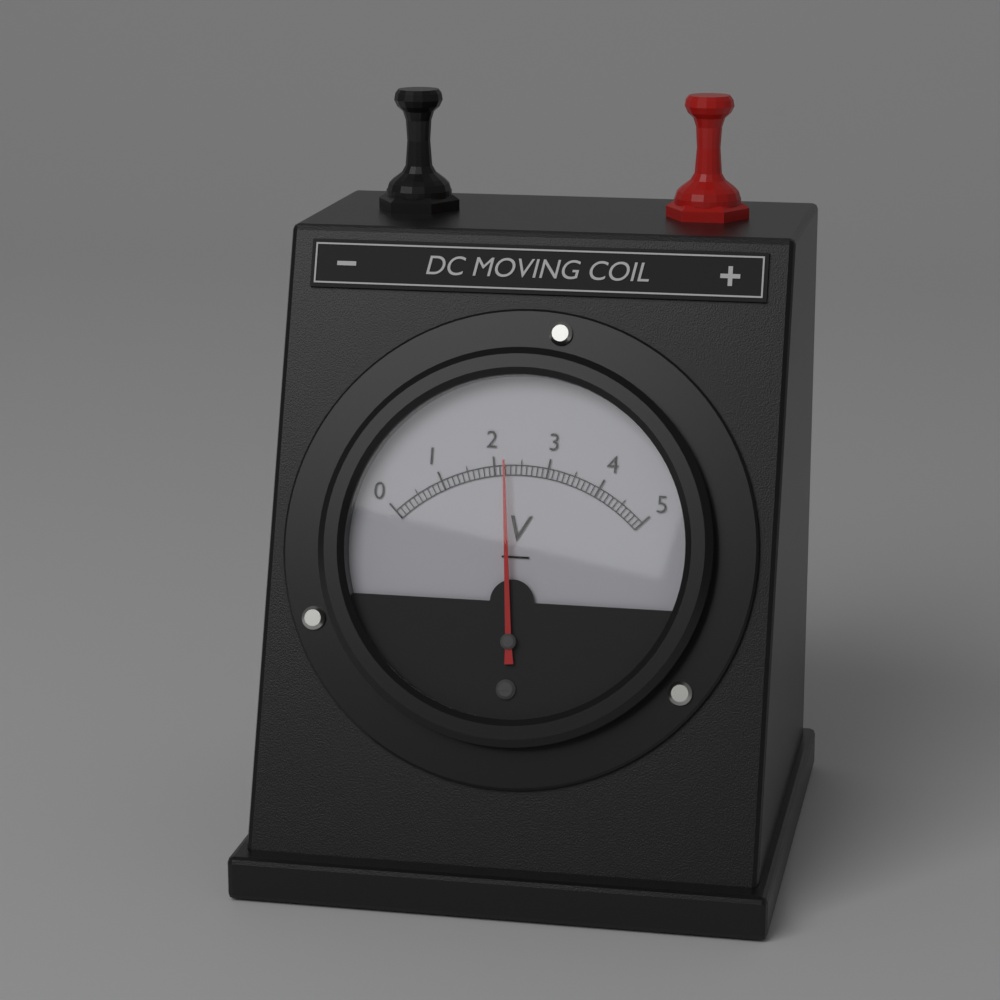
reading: 2.2 V
